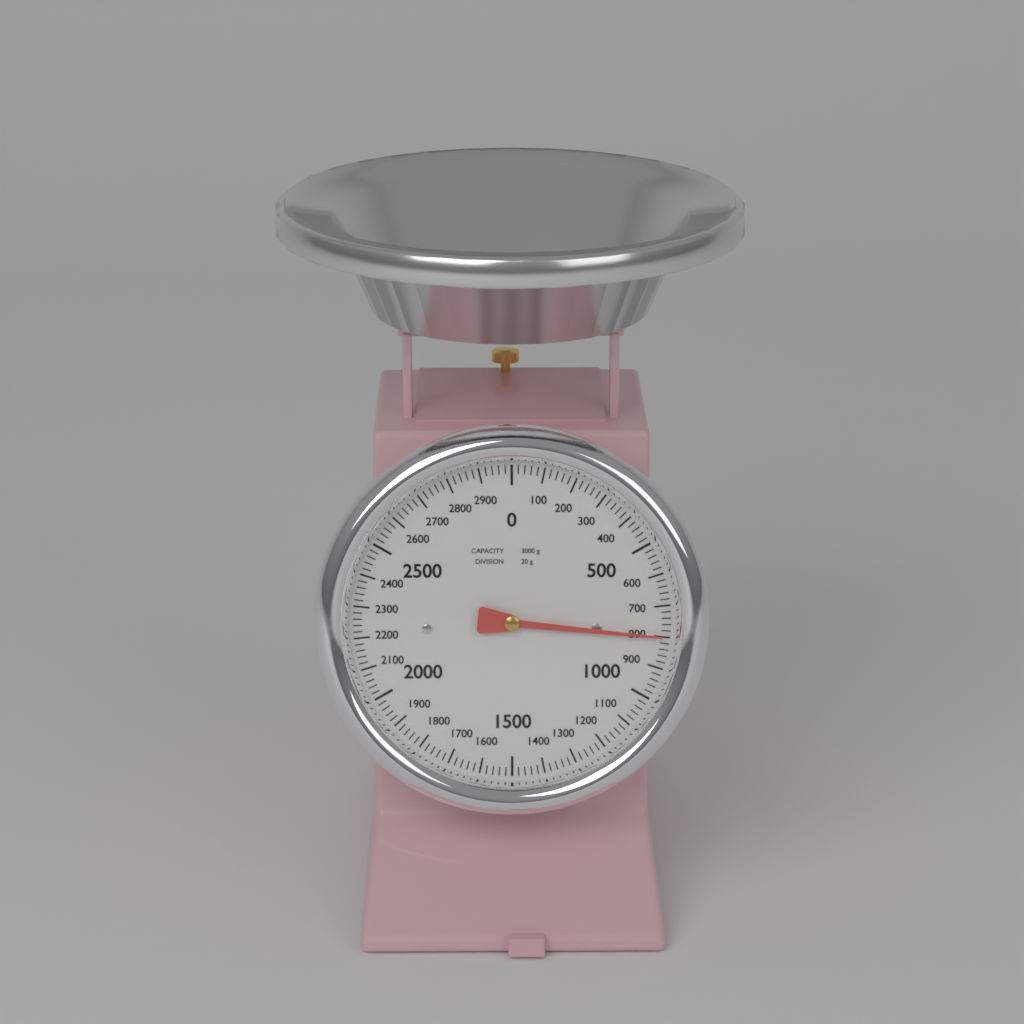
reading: 800 g
